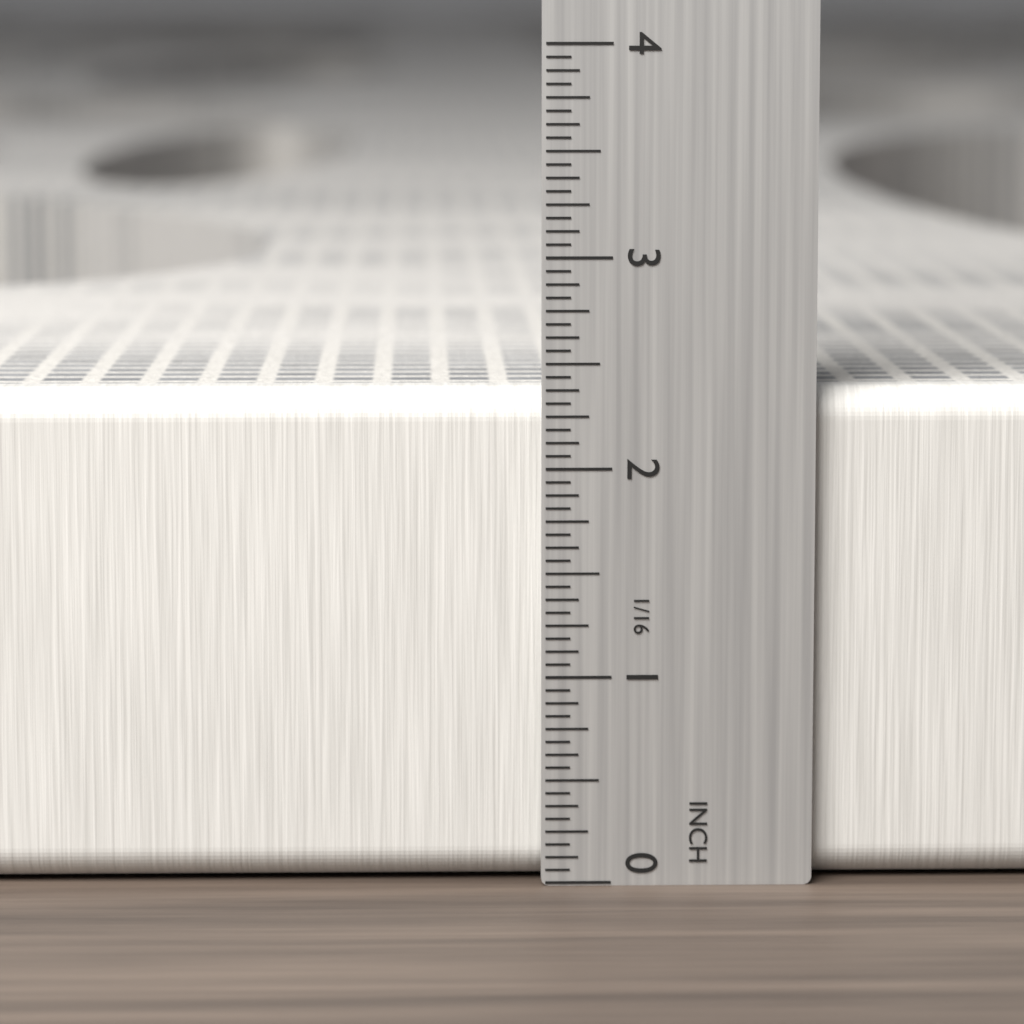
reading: 2.3750 in
